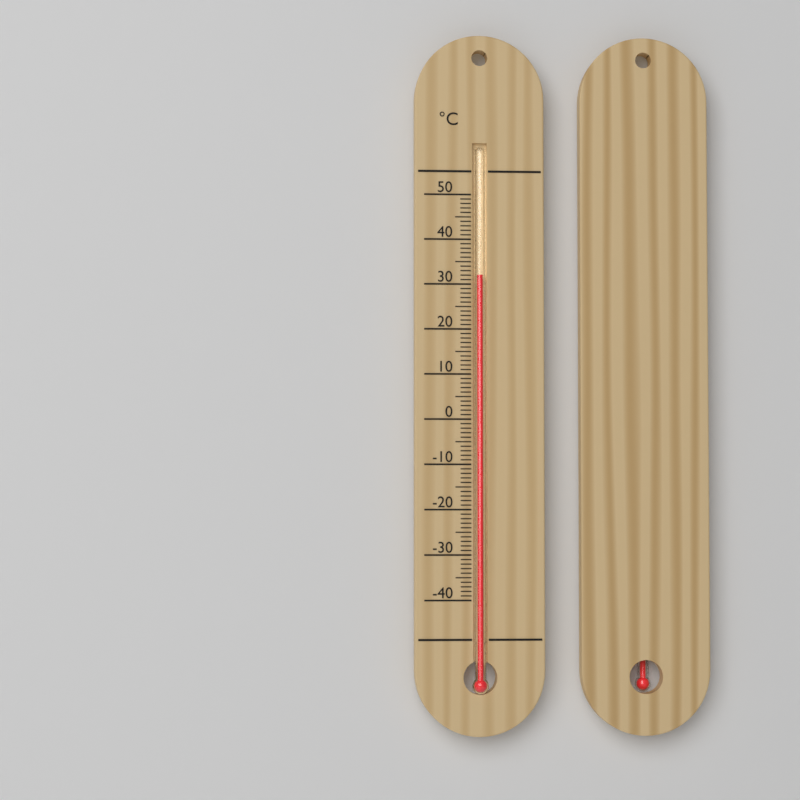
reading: 32 °C
